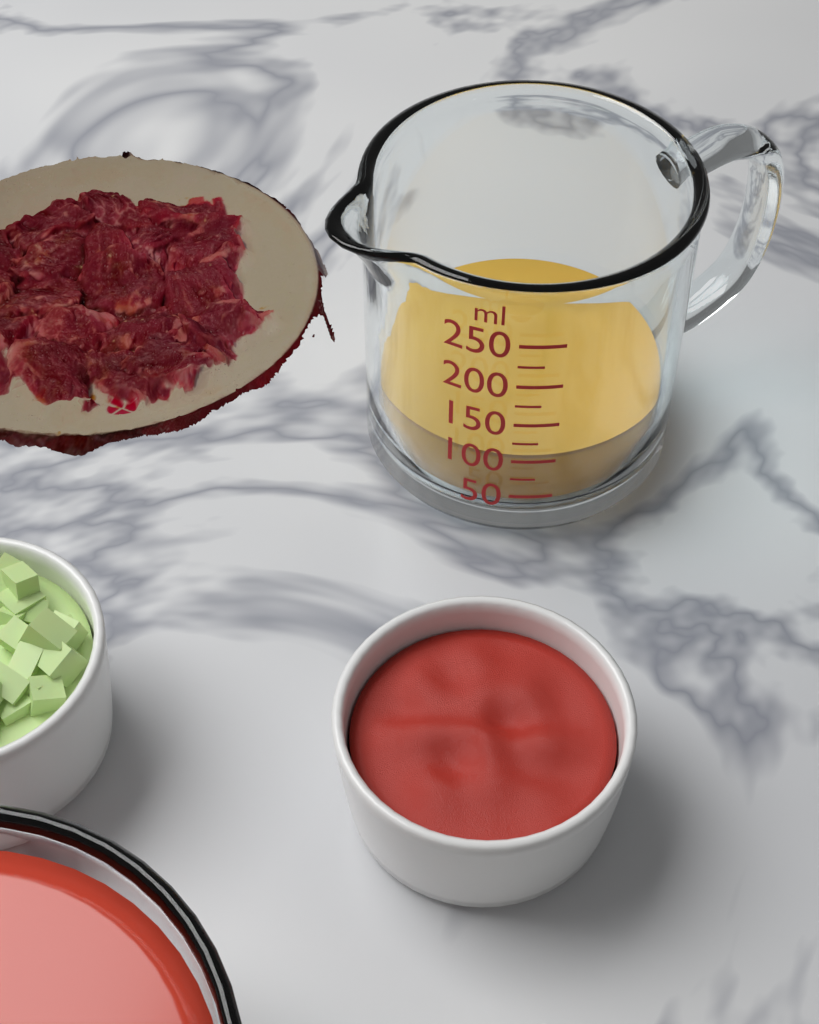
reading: 100 ml
